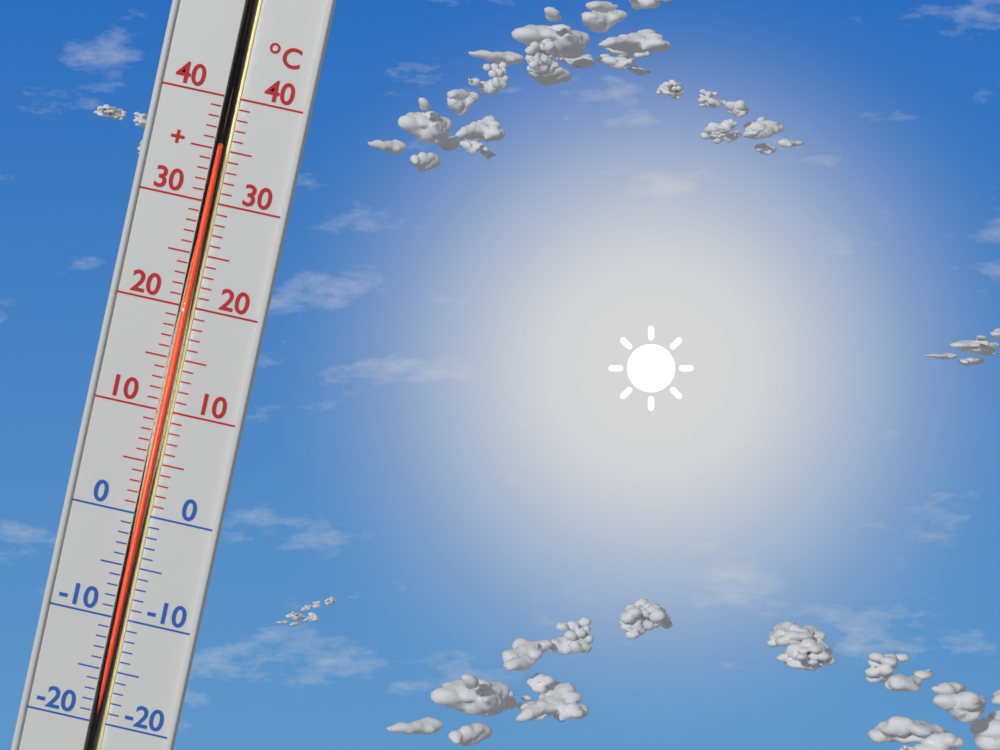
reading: 35 °C
